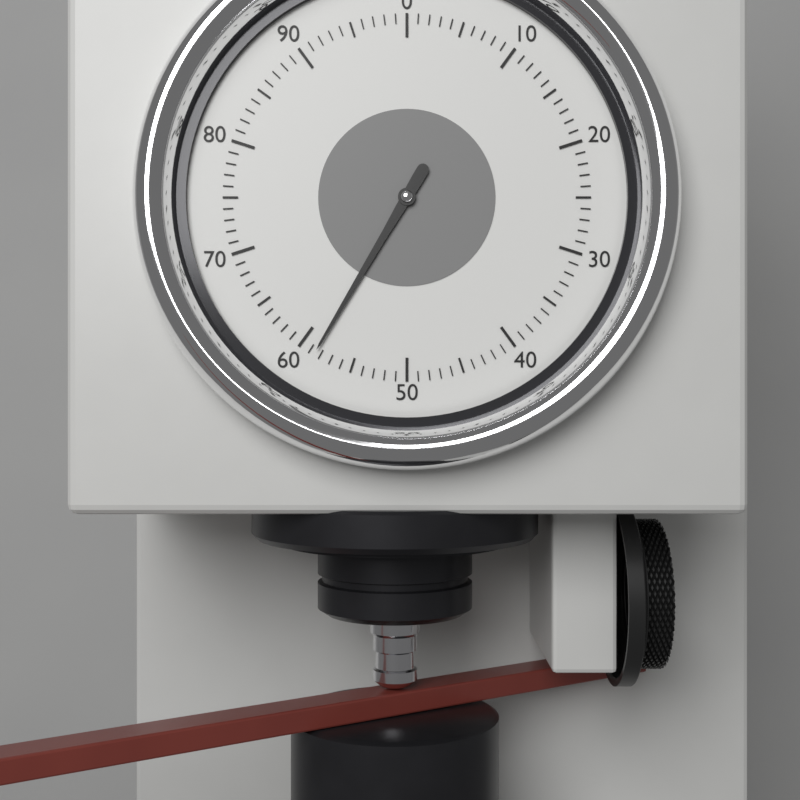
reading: 58.5 (no unit)
